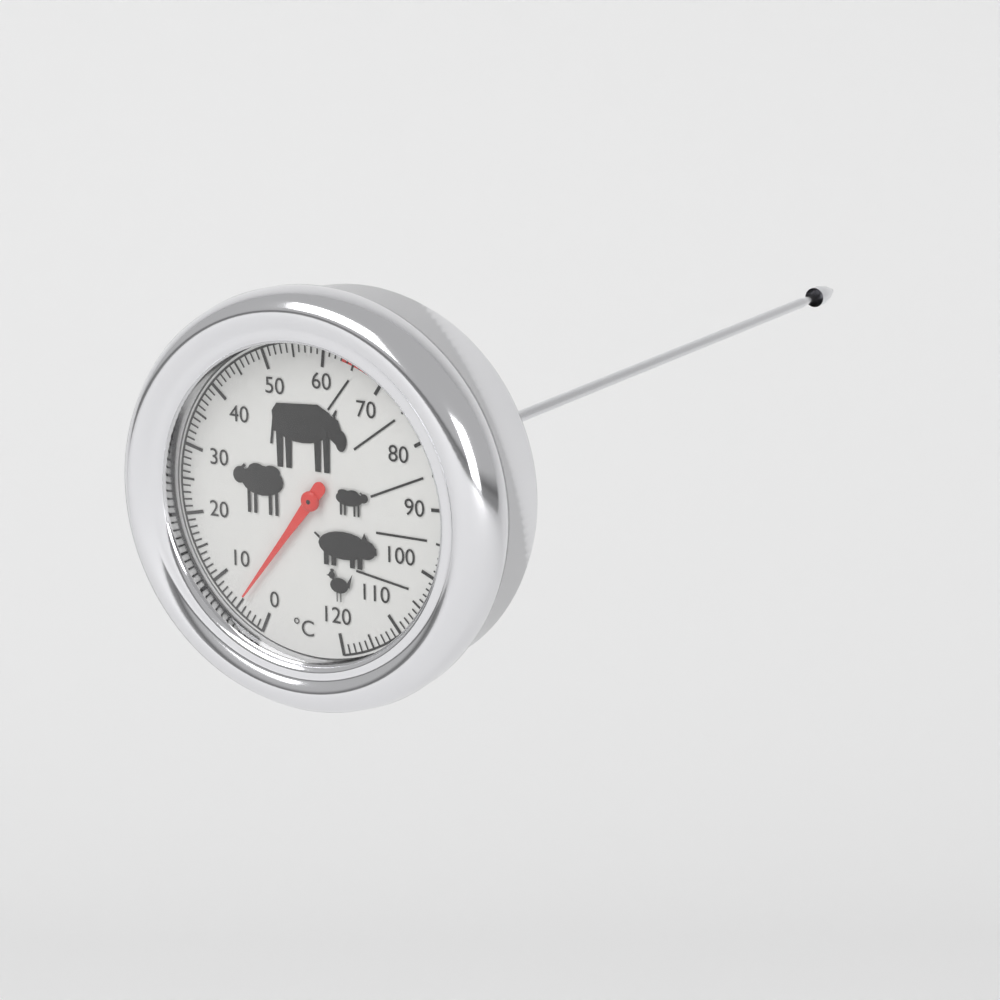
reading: 5 °C
